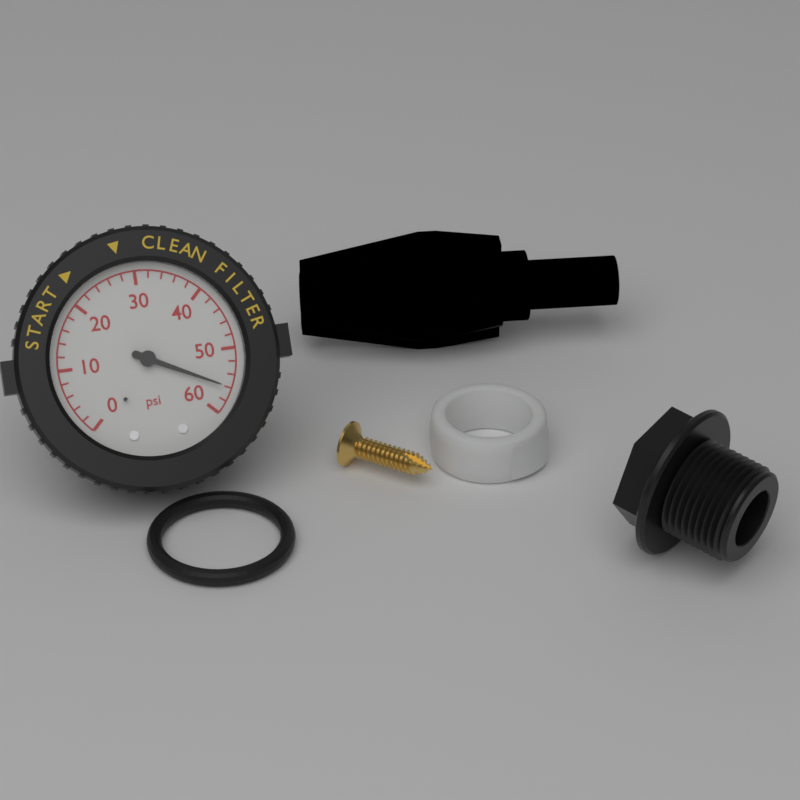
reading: 56 psi
